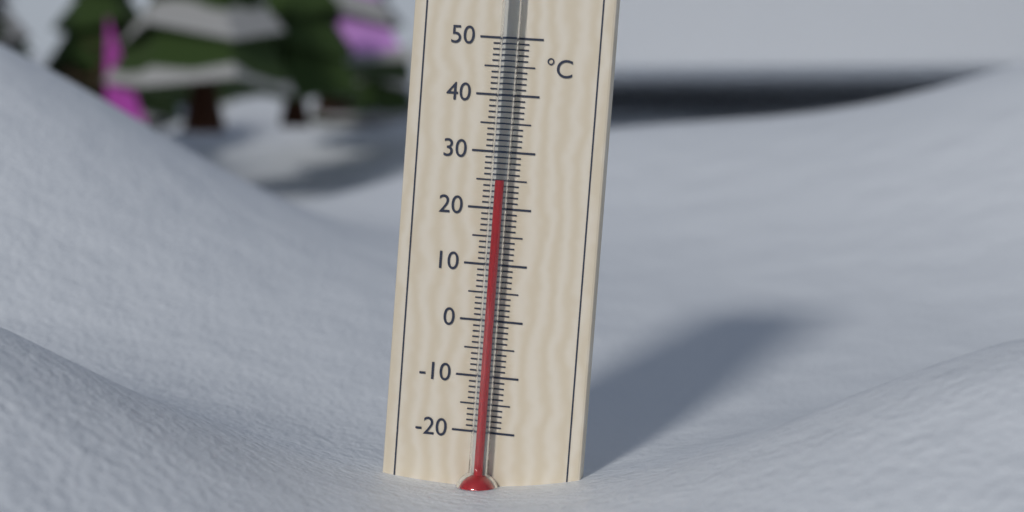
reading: 25 °C
